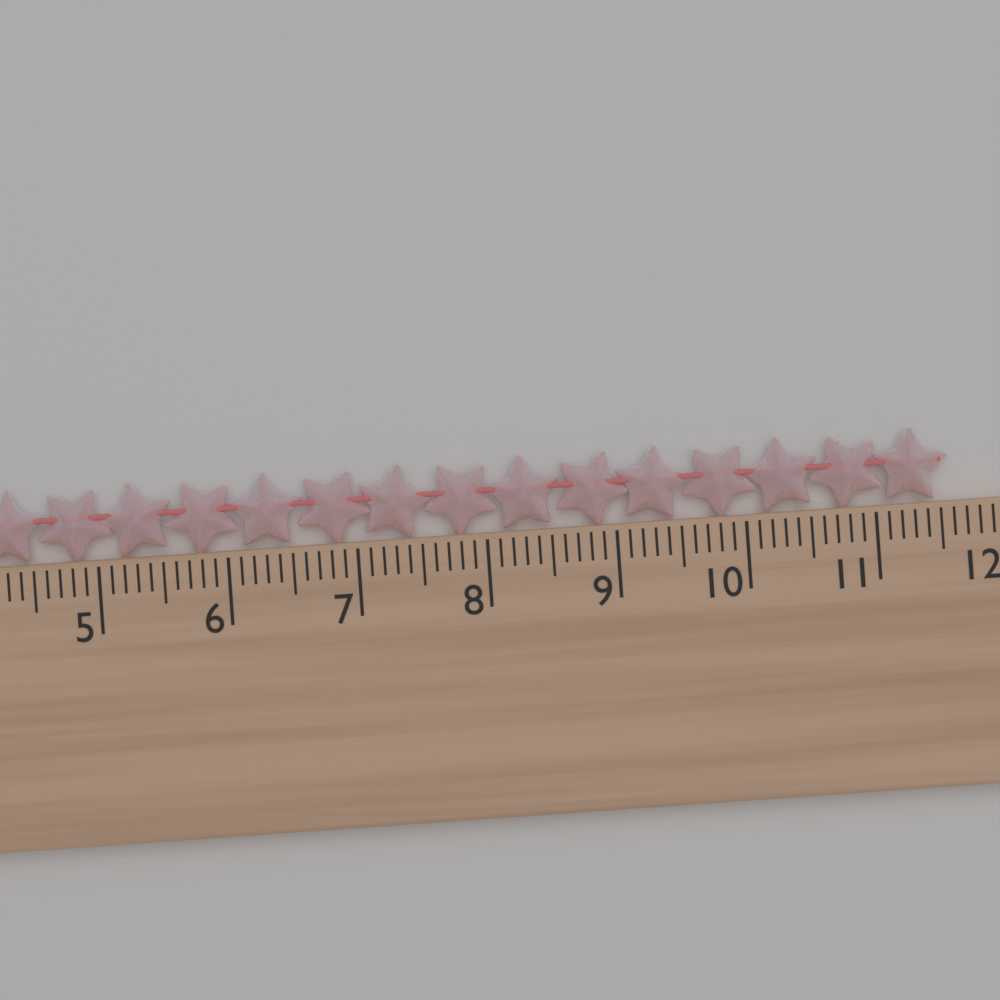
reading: 11.6 cm
